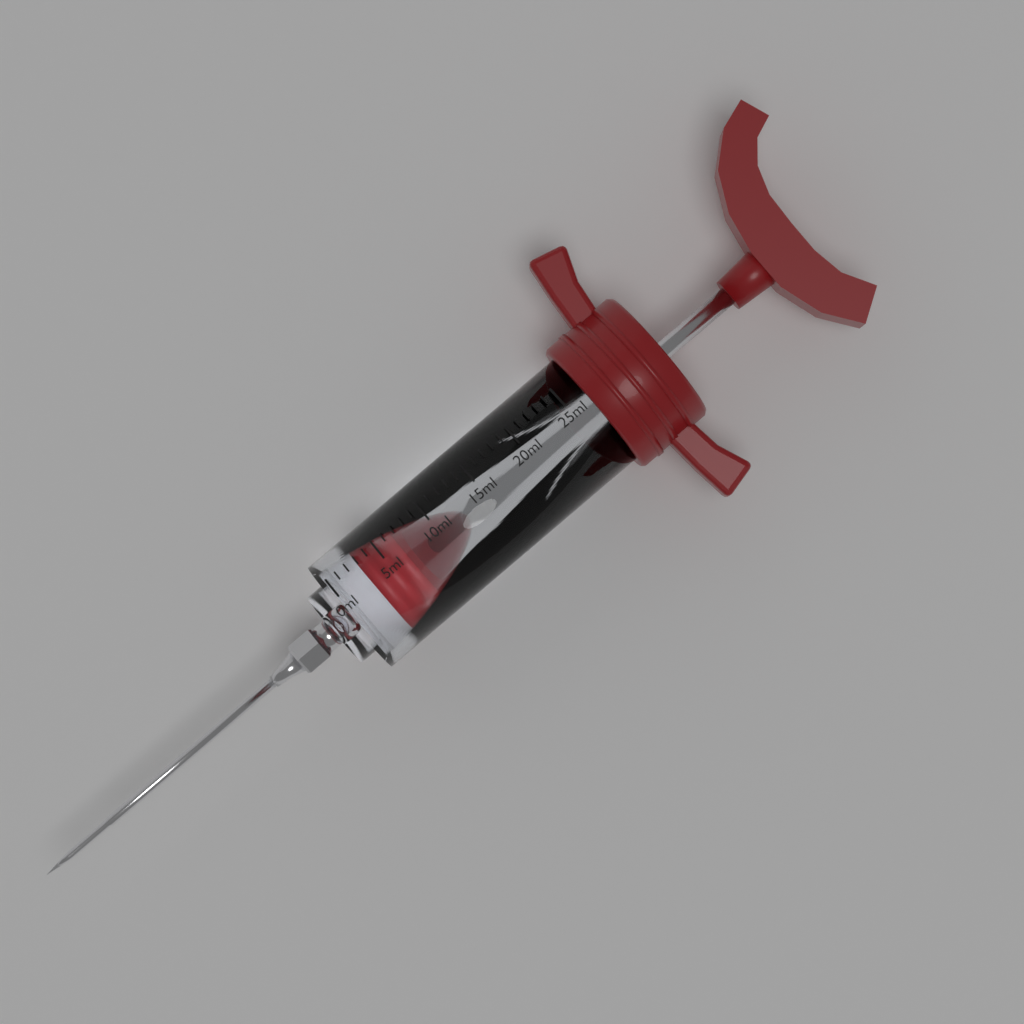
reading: 3 ml
